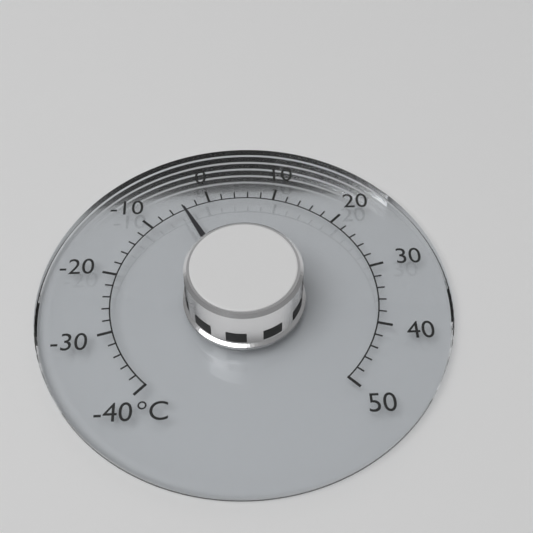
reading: -4 °C
